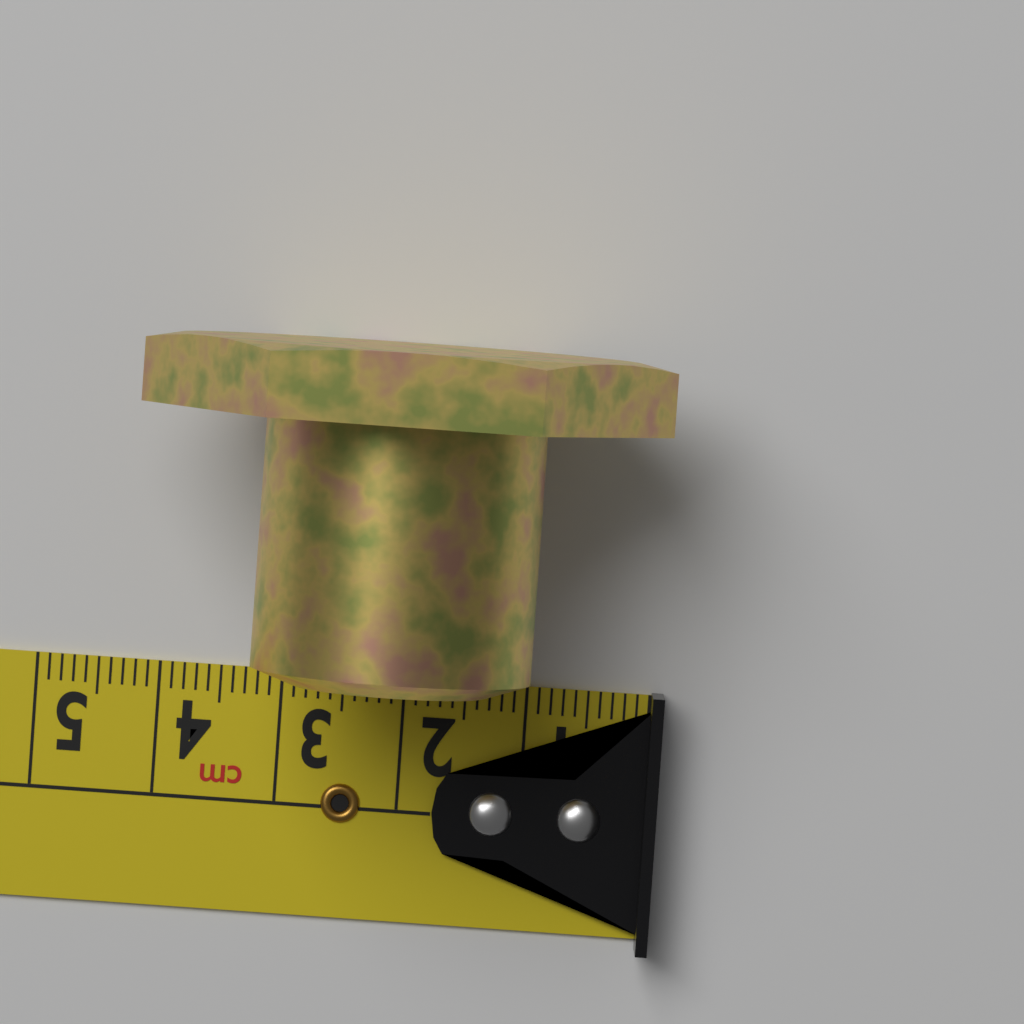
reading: 4.2 cm
